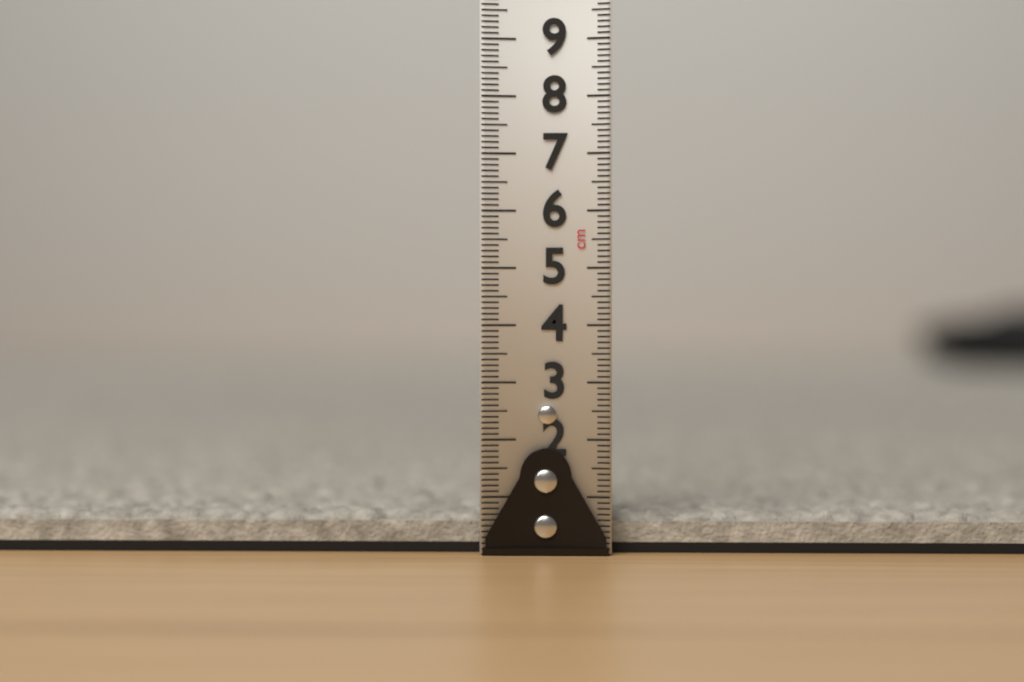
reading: 0.8 cm
